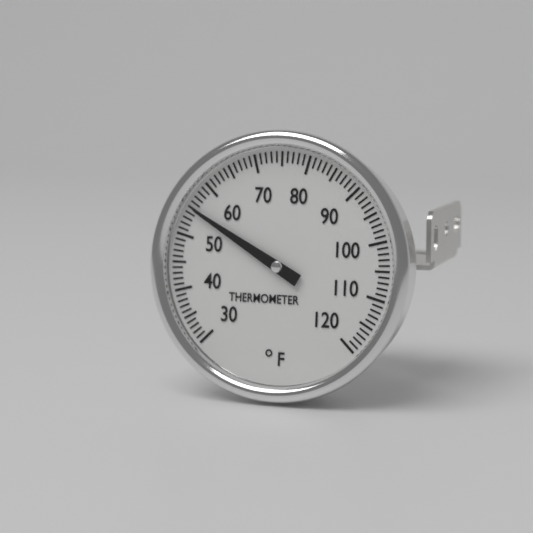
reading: 55 °F
